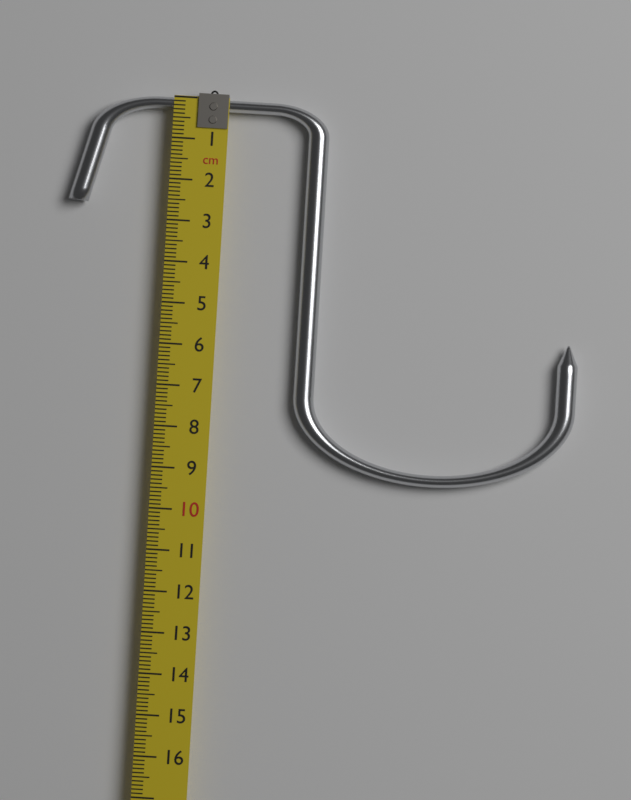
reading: 9.1 cm
